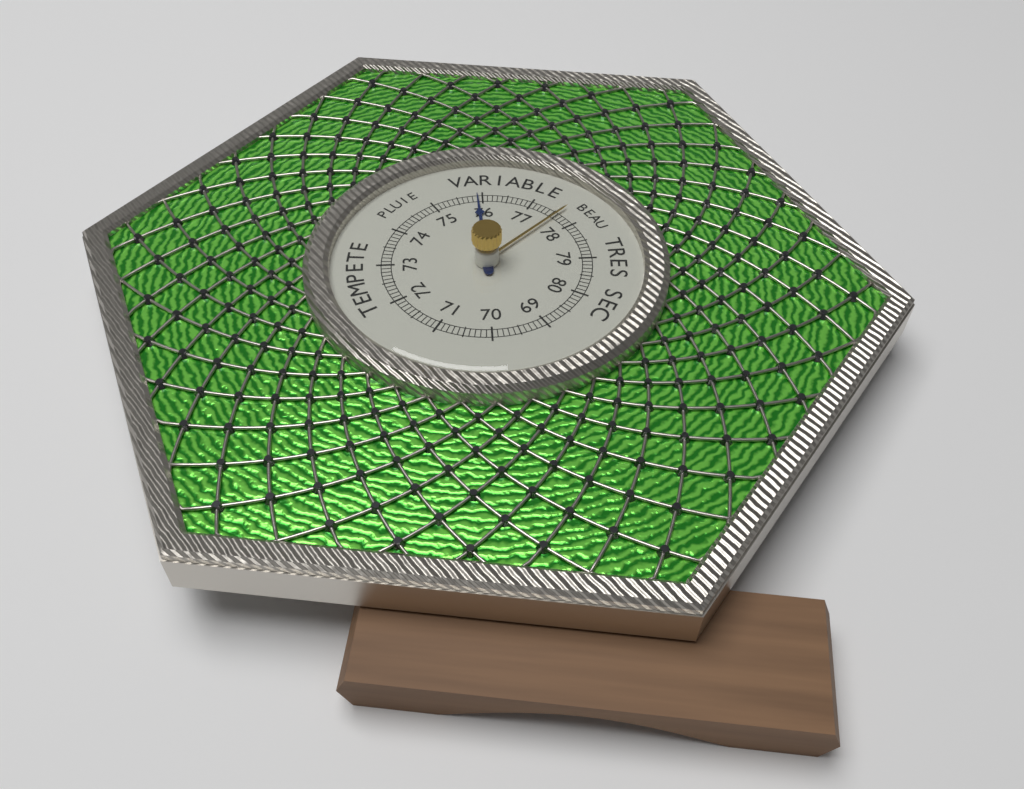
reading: 75.9 (no unit)
